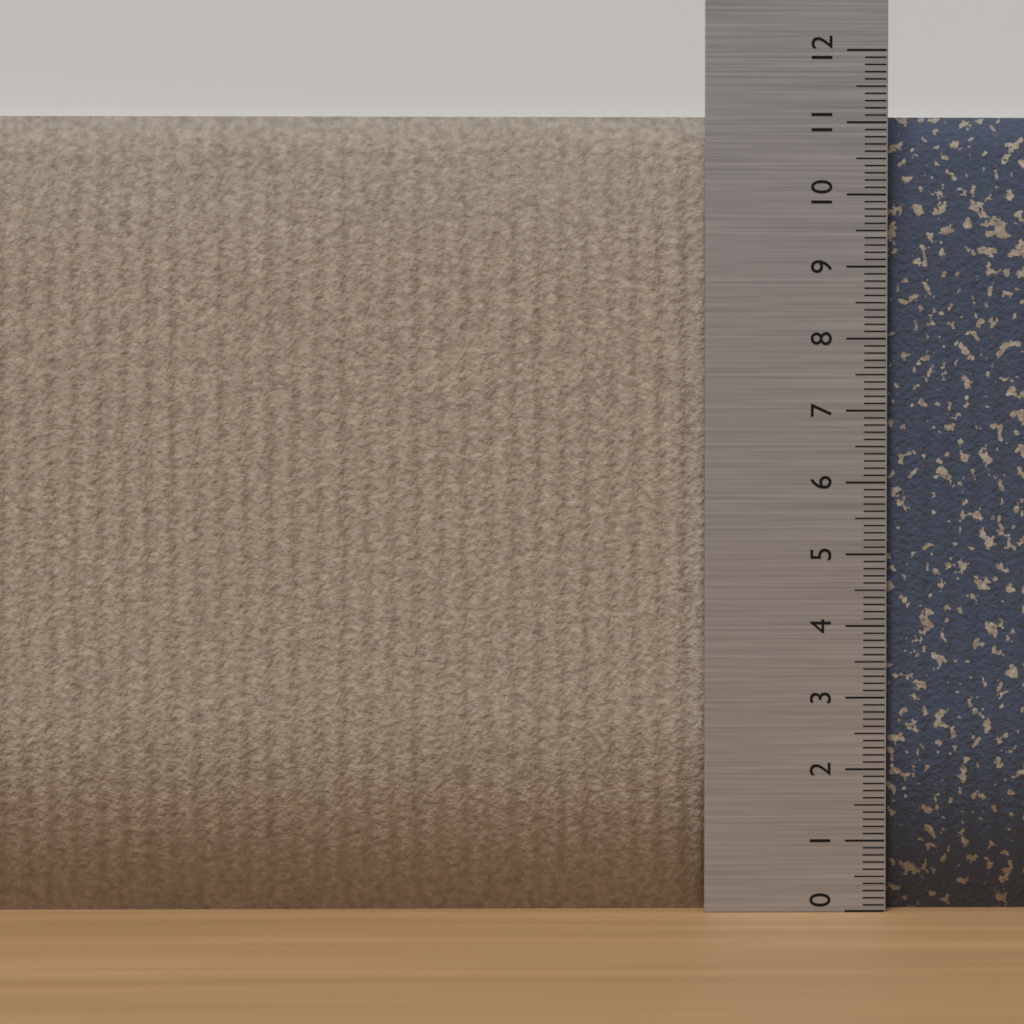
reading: 11.2 (no unit)
